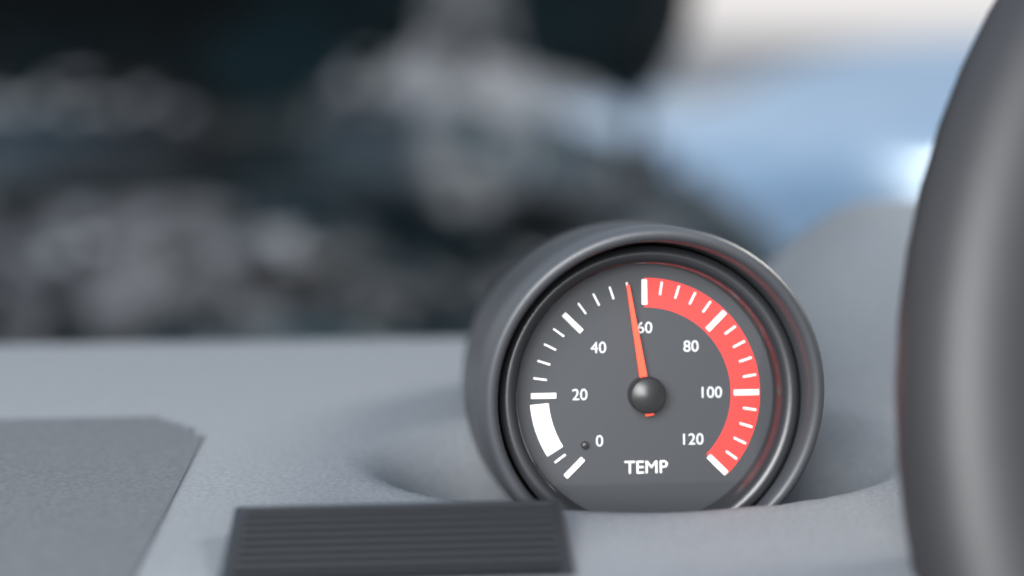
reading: 56 (no unit)
